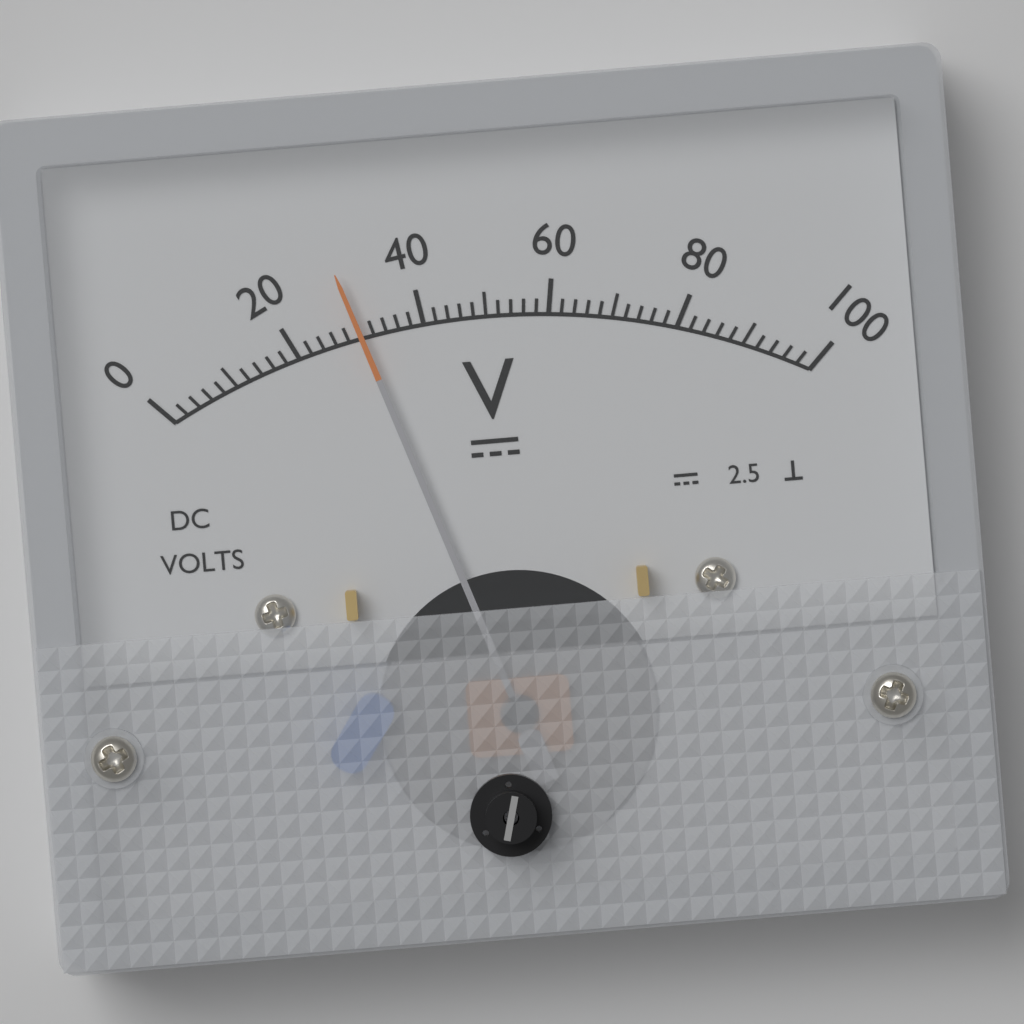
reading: 30 V
